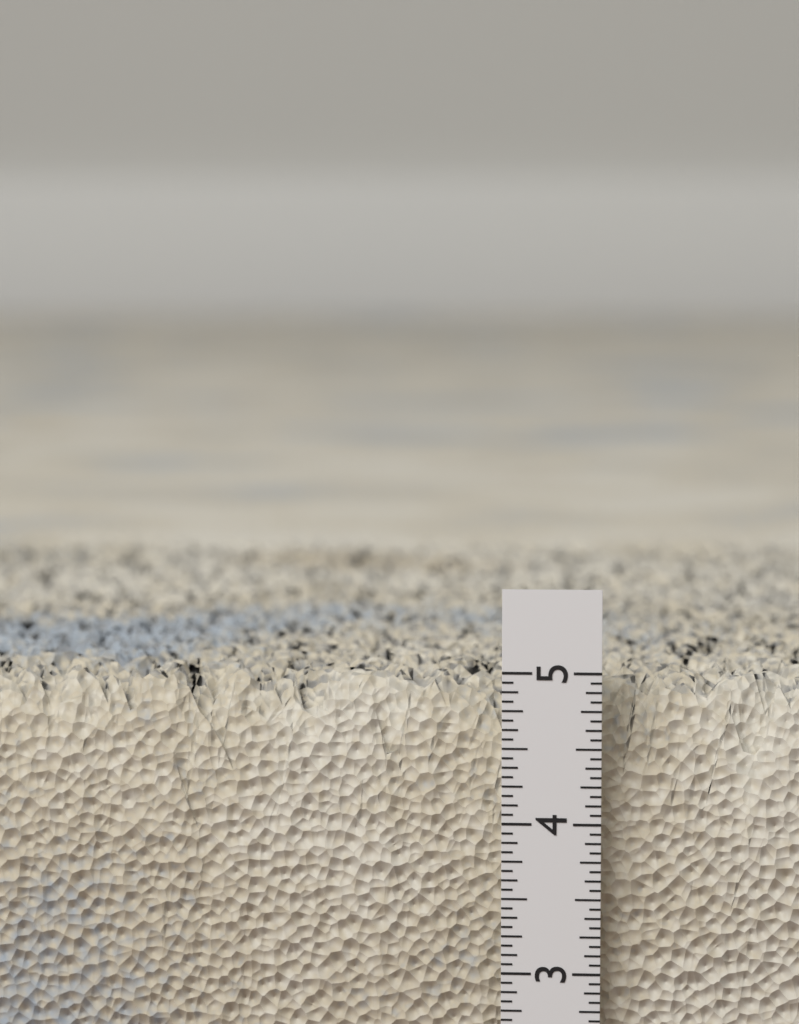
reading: 4.9375 in
